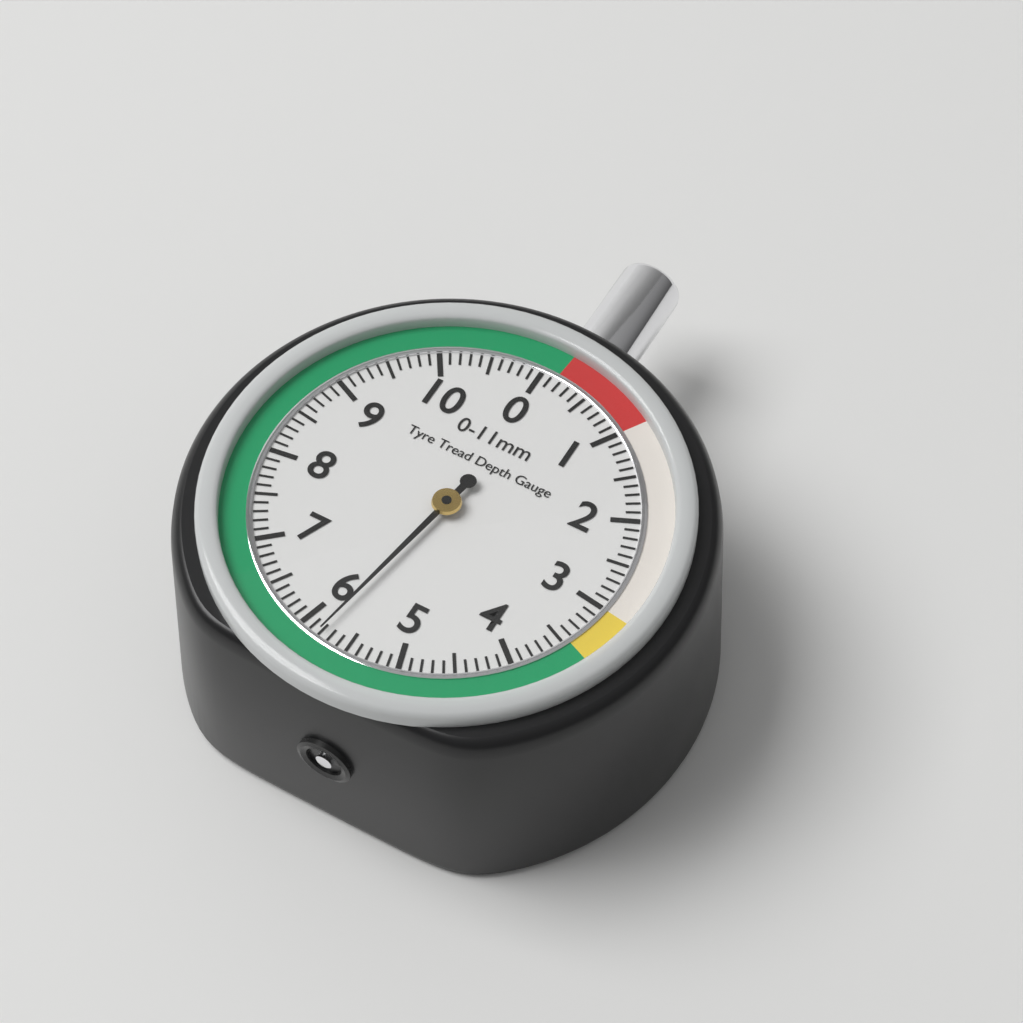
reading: 5.8 mm
